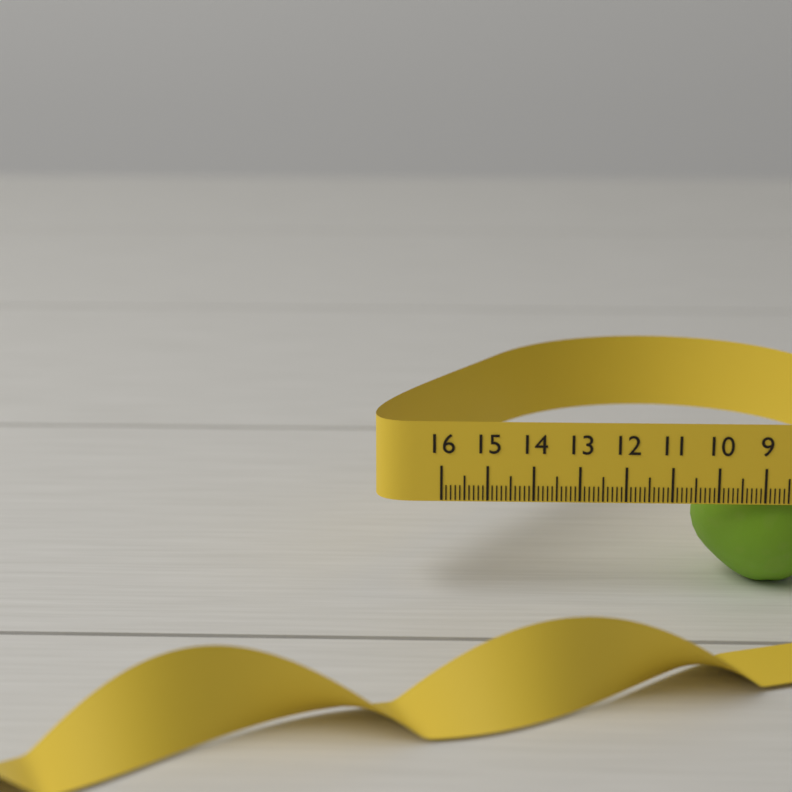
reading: 10.4 (no unit)
